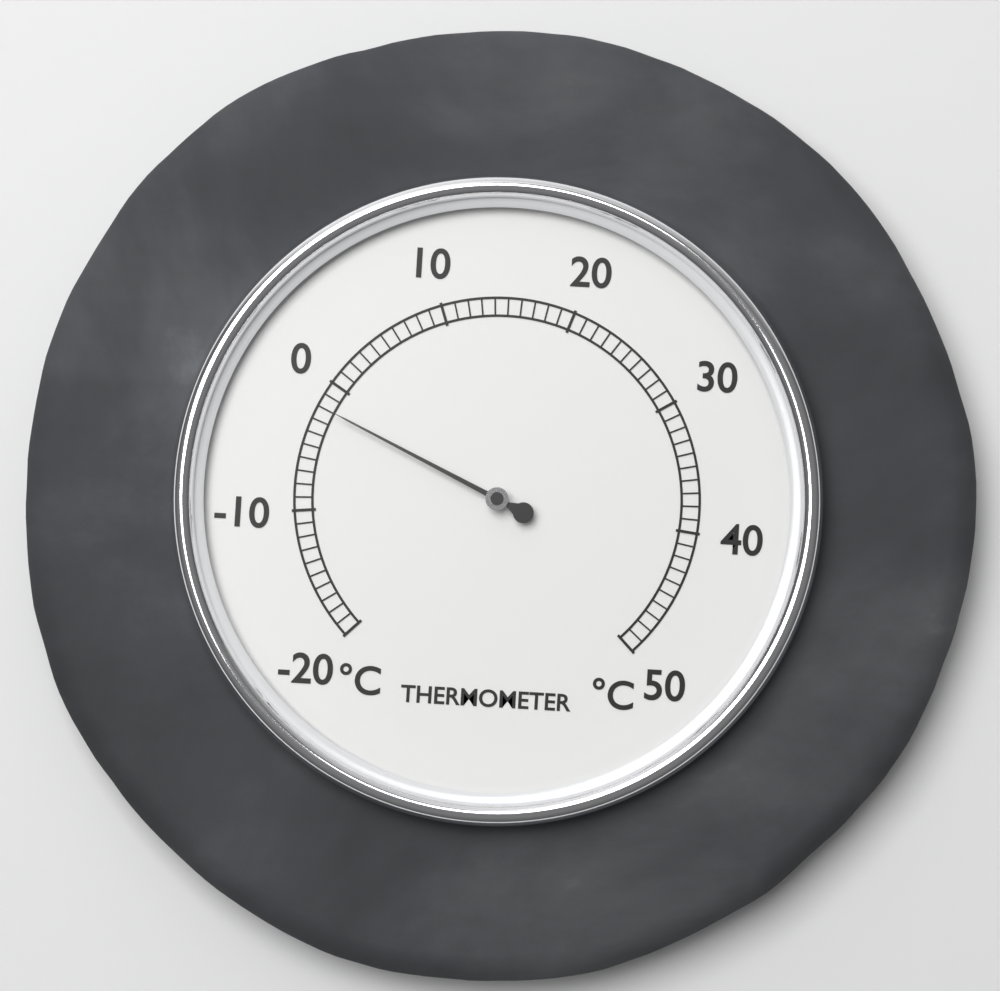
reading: -2 °C
